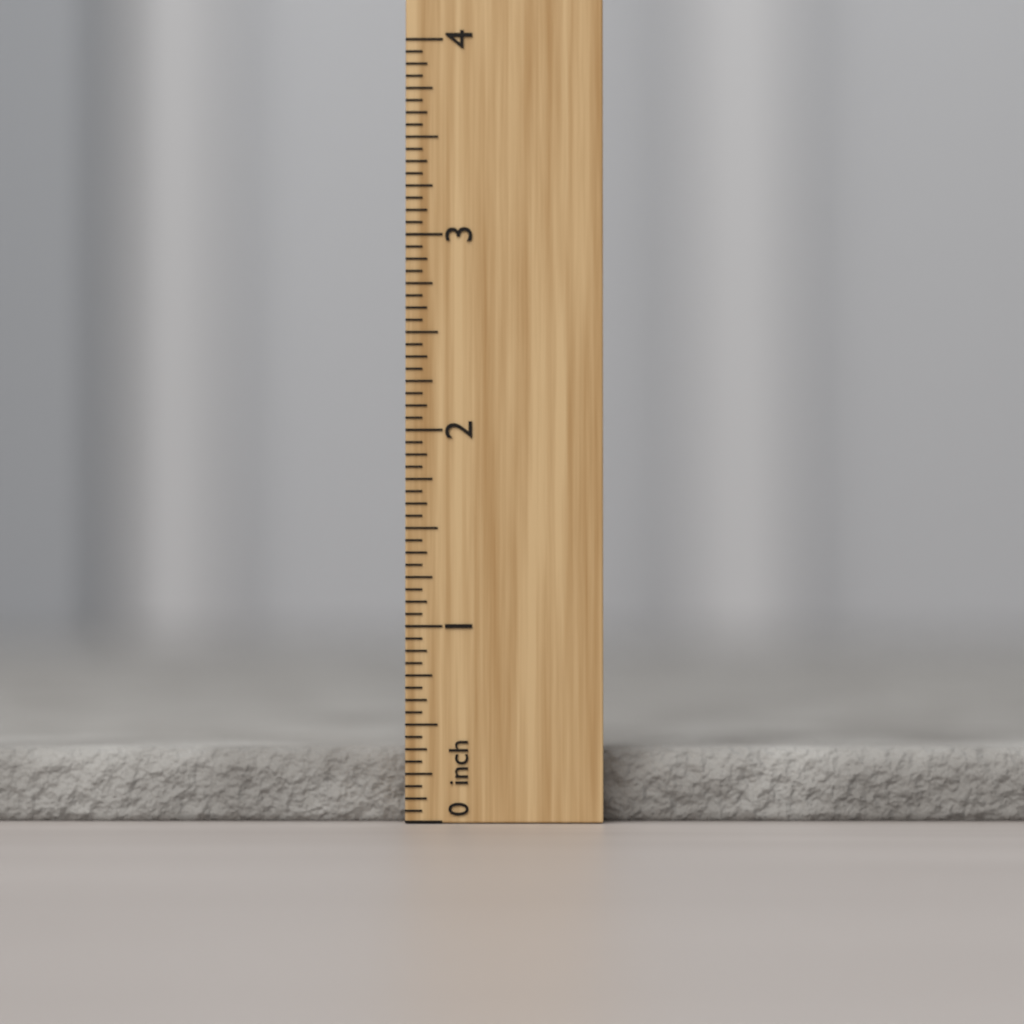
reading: 0.3750 inch
